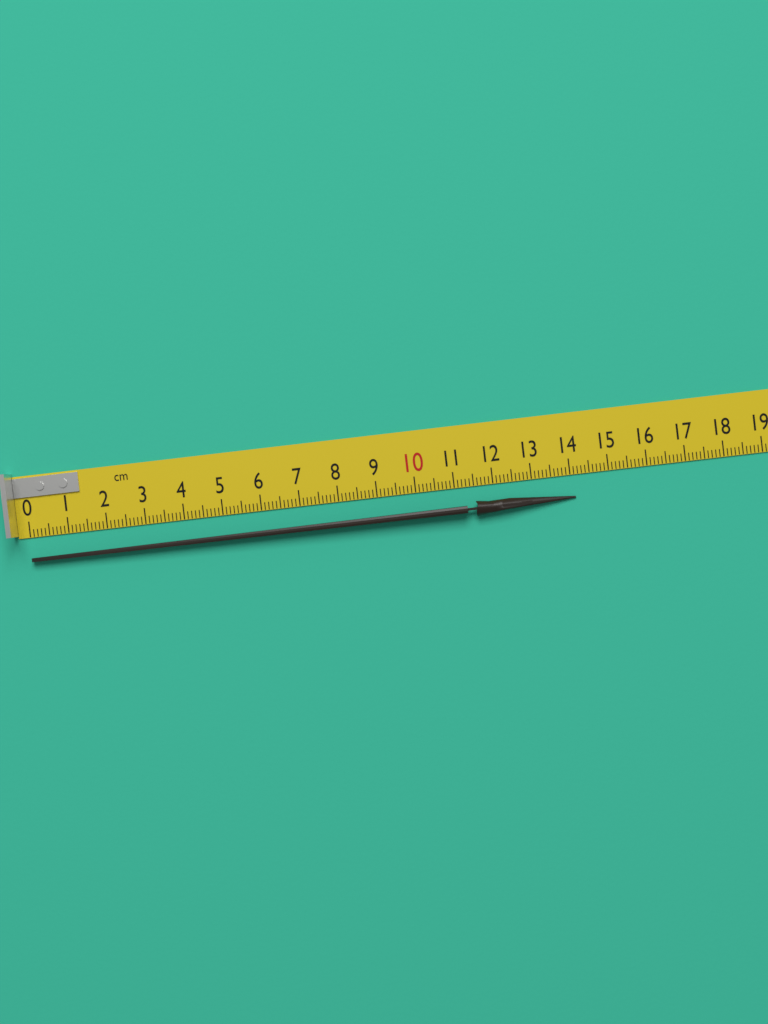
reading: 14.1 cm
